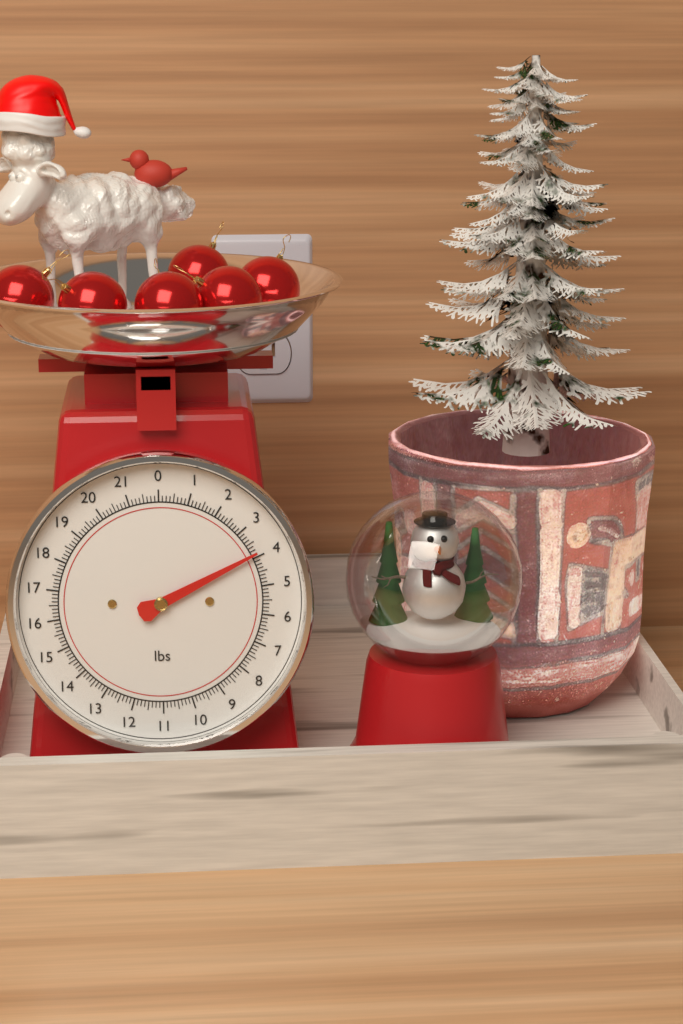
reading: 3.875 lbs
